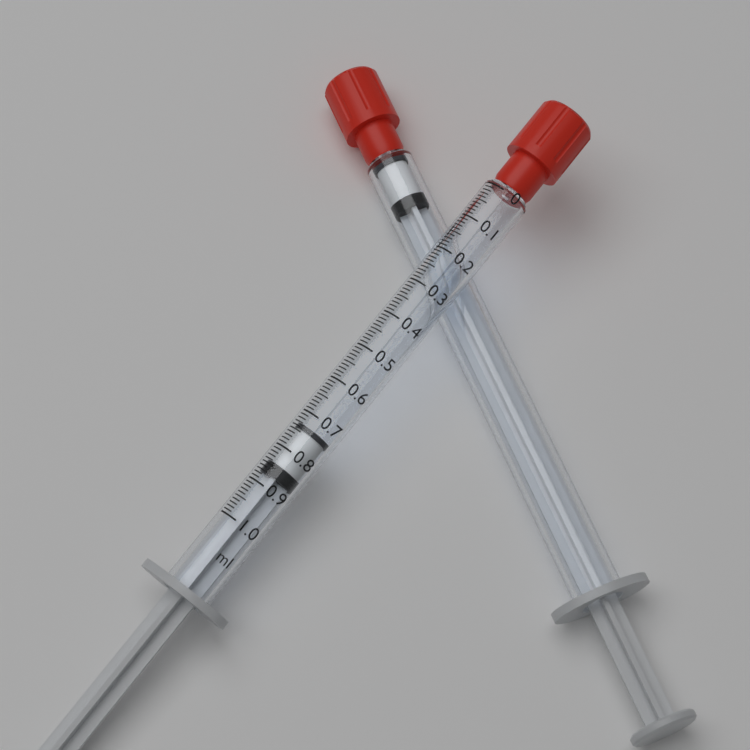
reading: 0.73 ml
